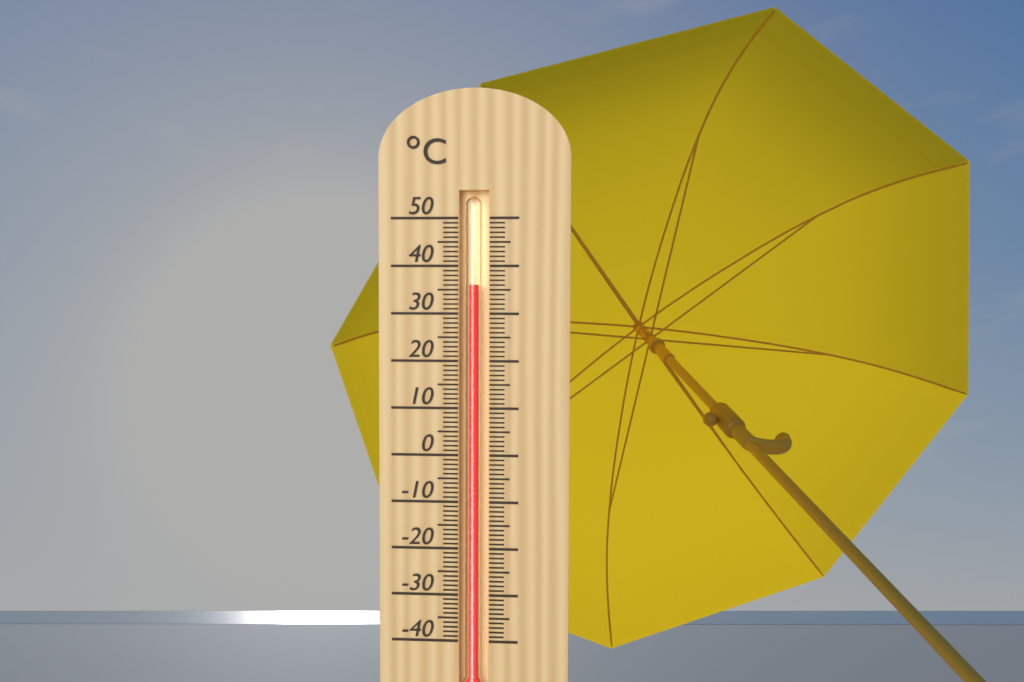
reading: 36 °C
